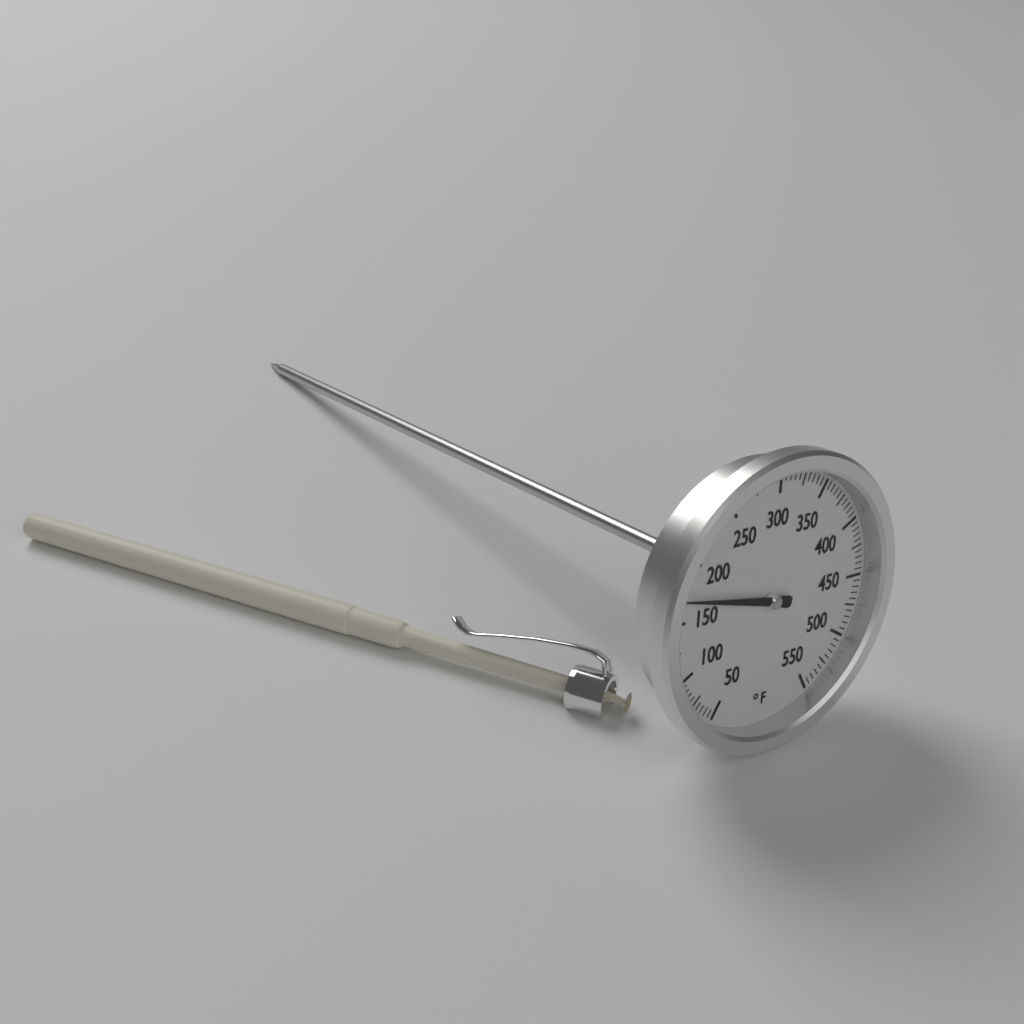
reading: 170 °F
